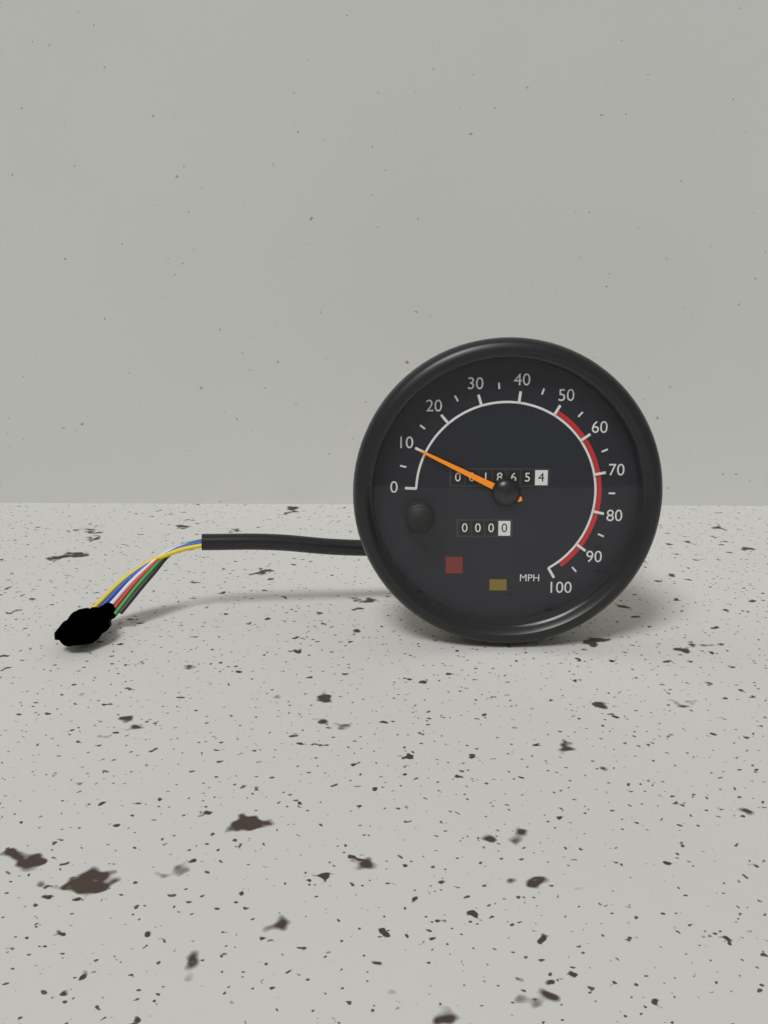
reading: 10 MPH
